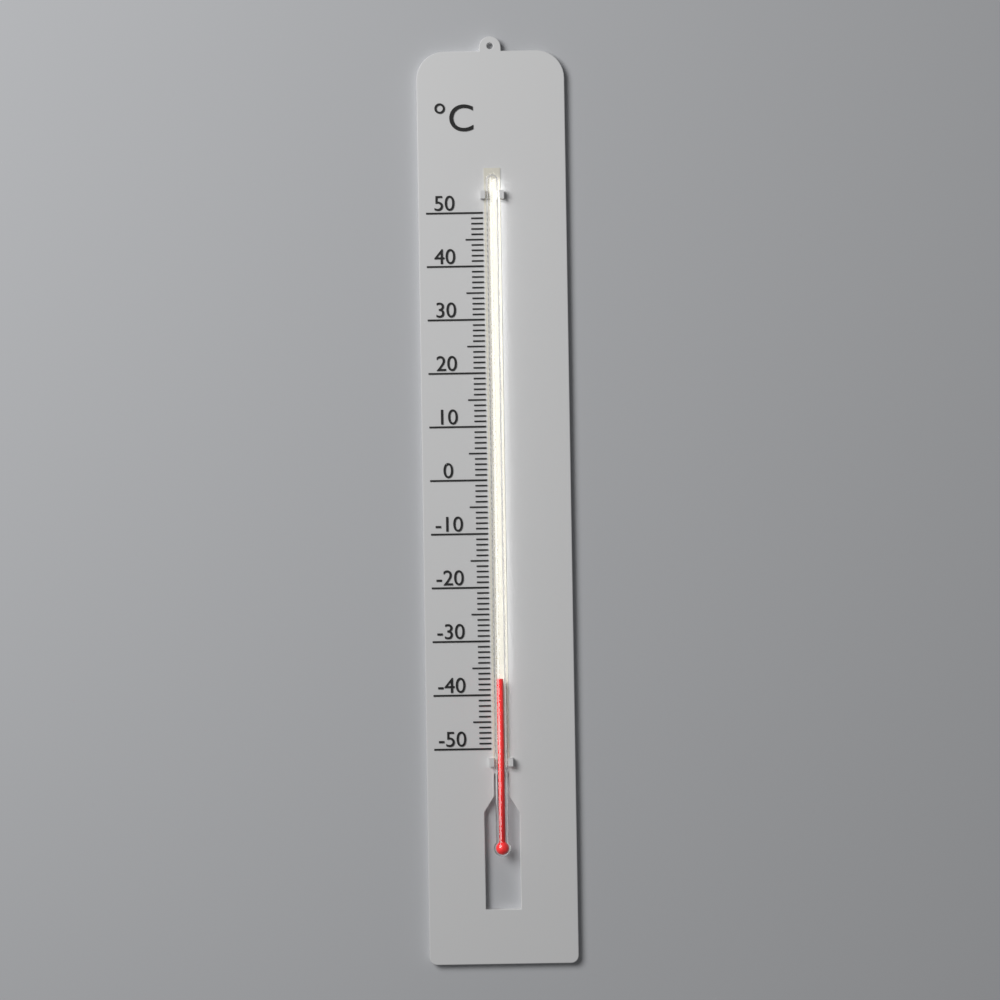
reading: -37 °C
